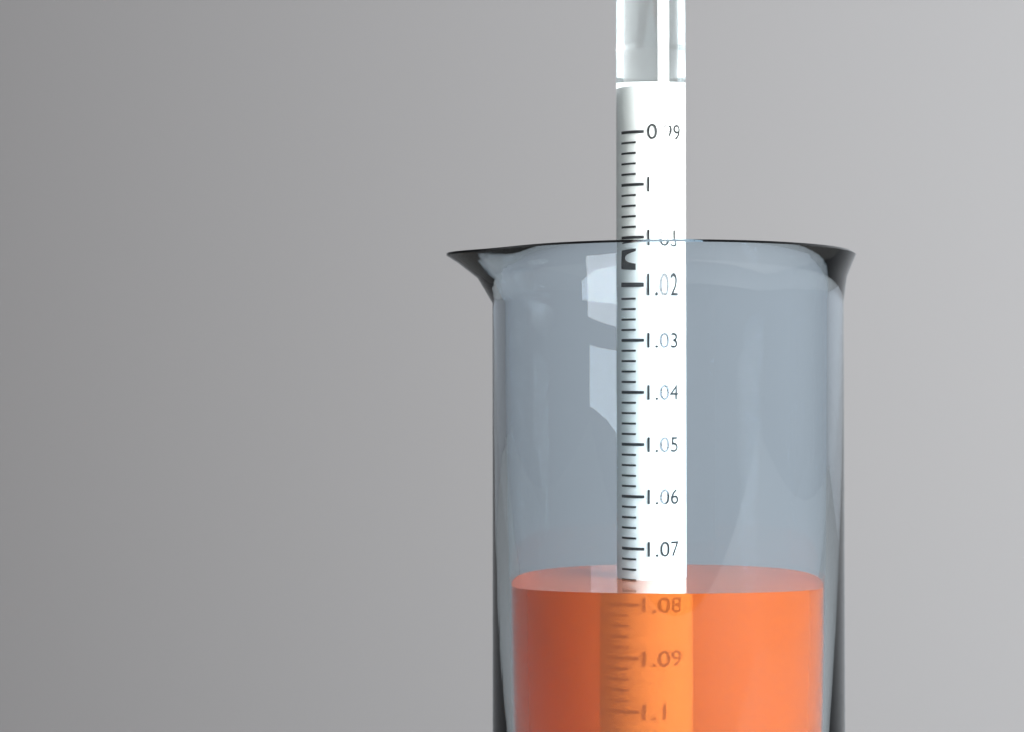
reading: 1.076 (no unit)
